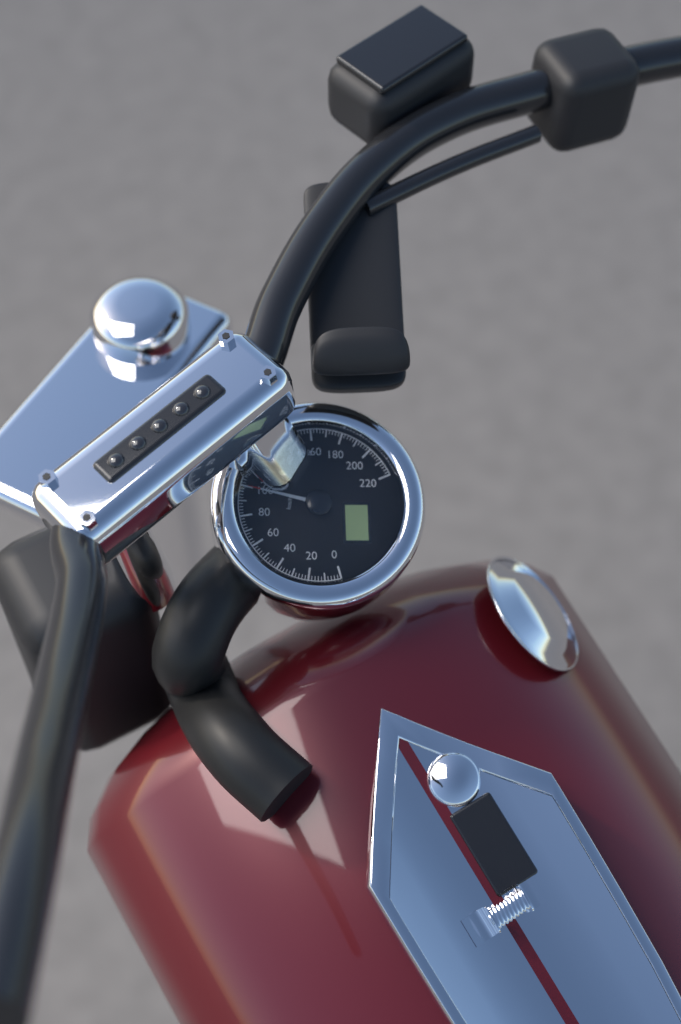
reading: 100 km/h
